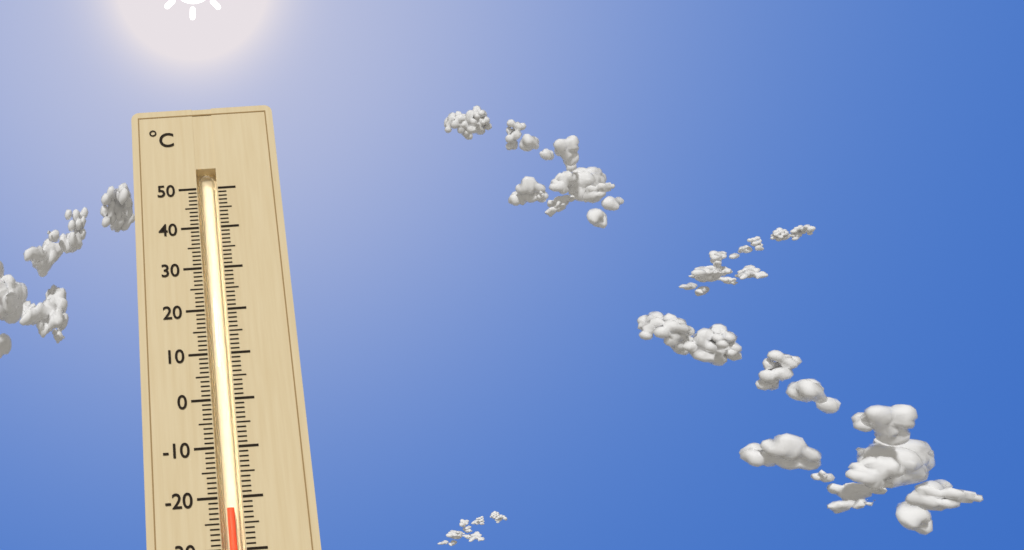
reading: -22 °C
